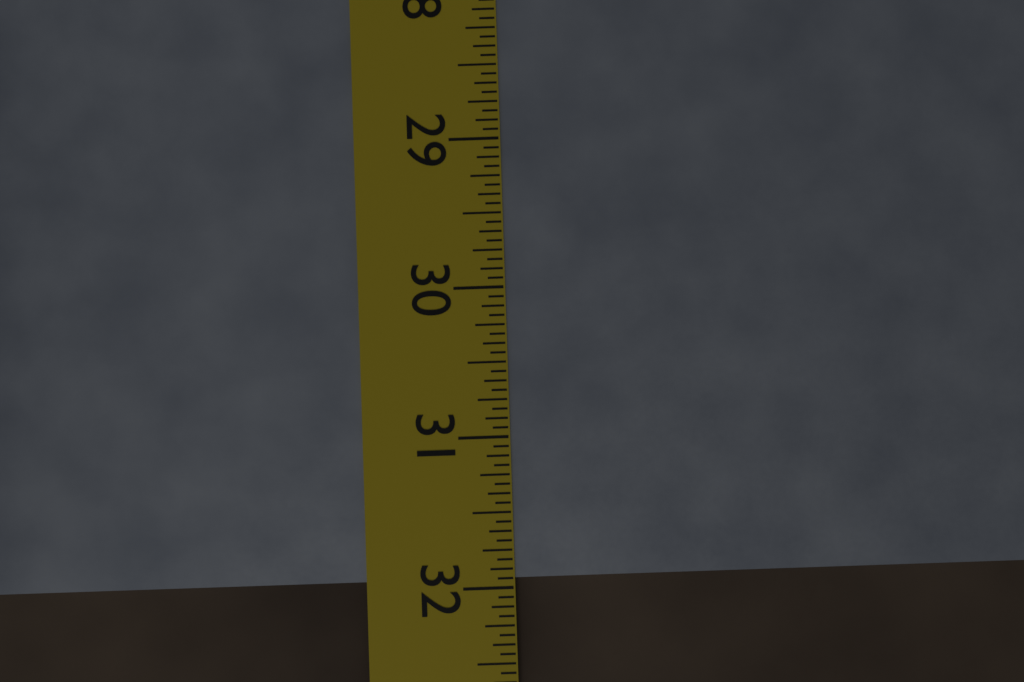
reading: 31.9375 in
